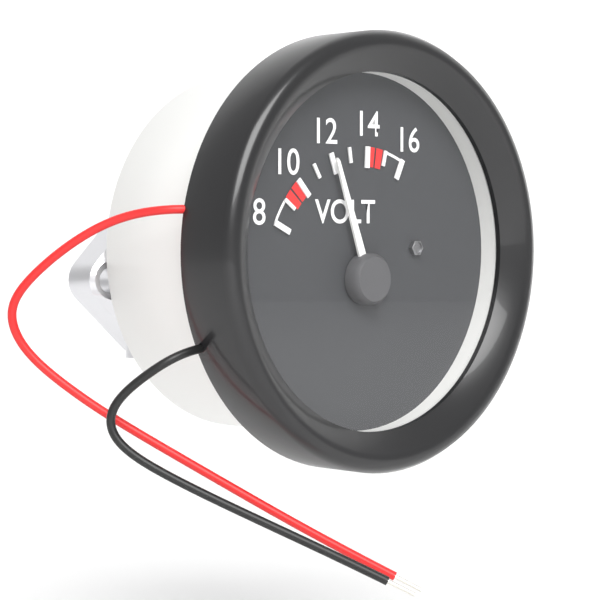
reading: 12 V
